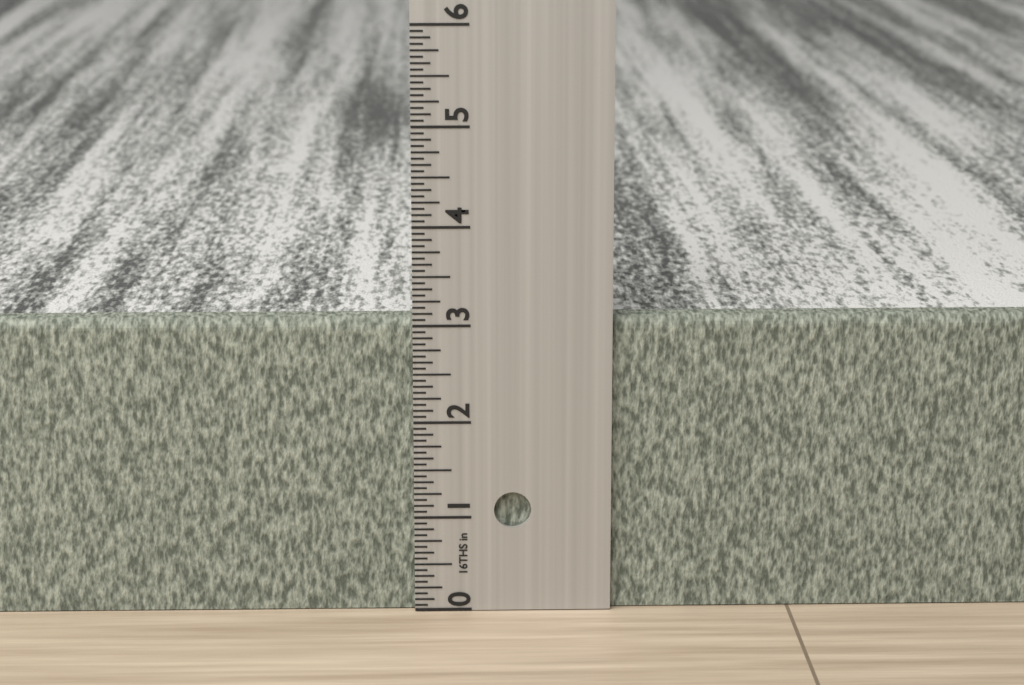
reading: 3.0625 in
